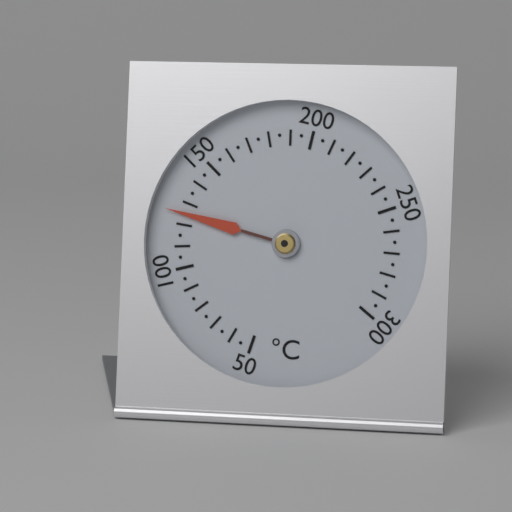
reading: 125 °C
